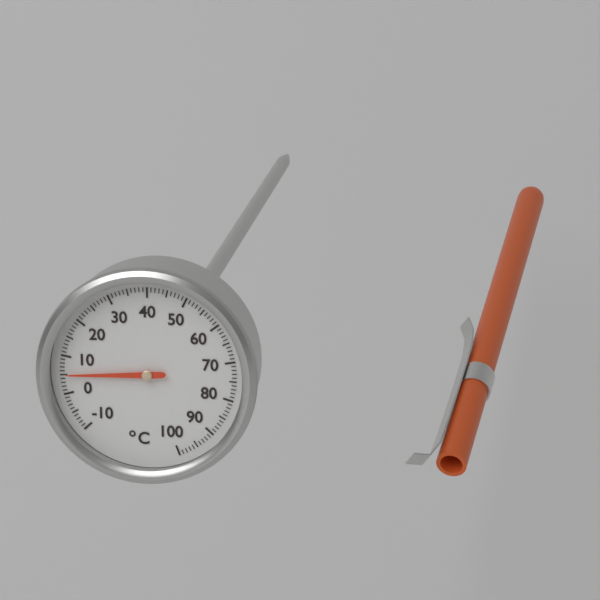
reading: 5 °C
